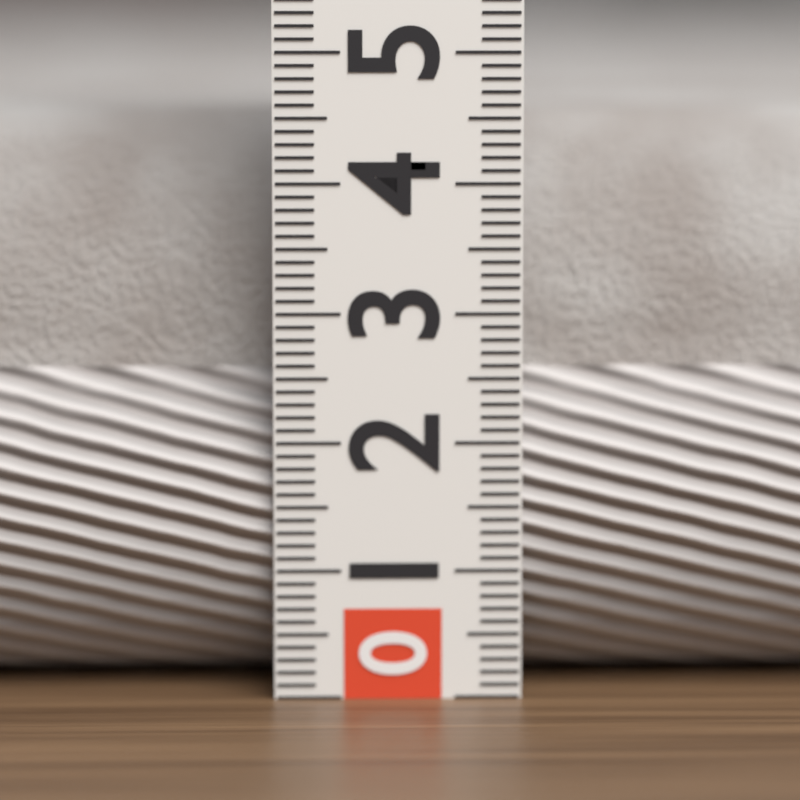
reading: 4.5 (no unit)
